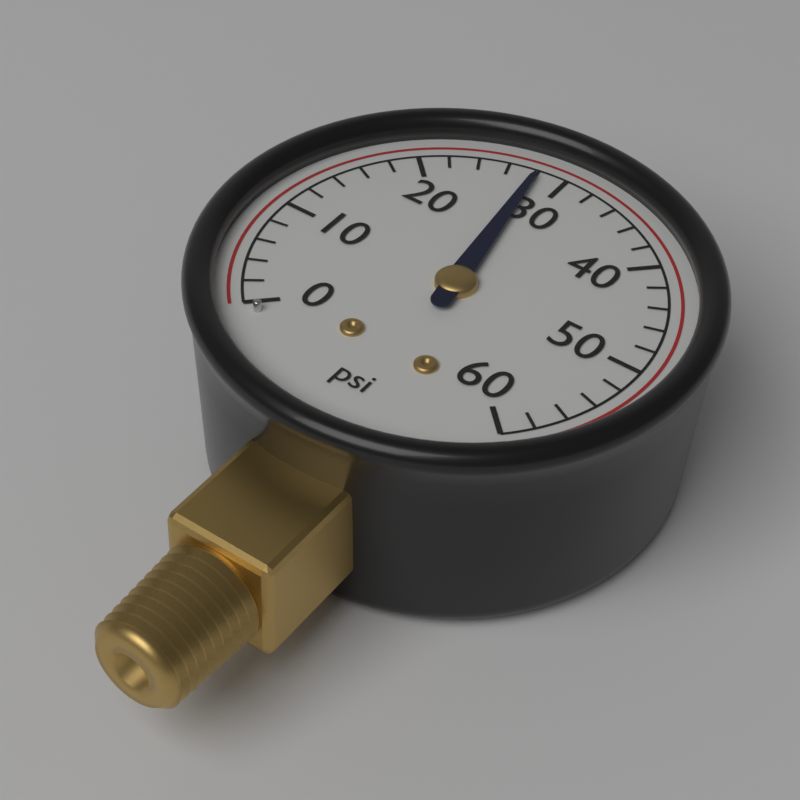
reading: 28 psi
